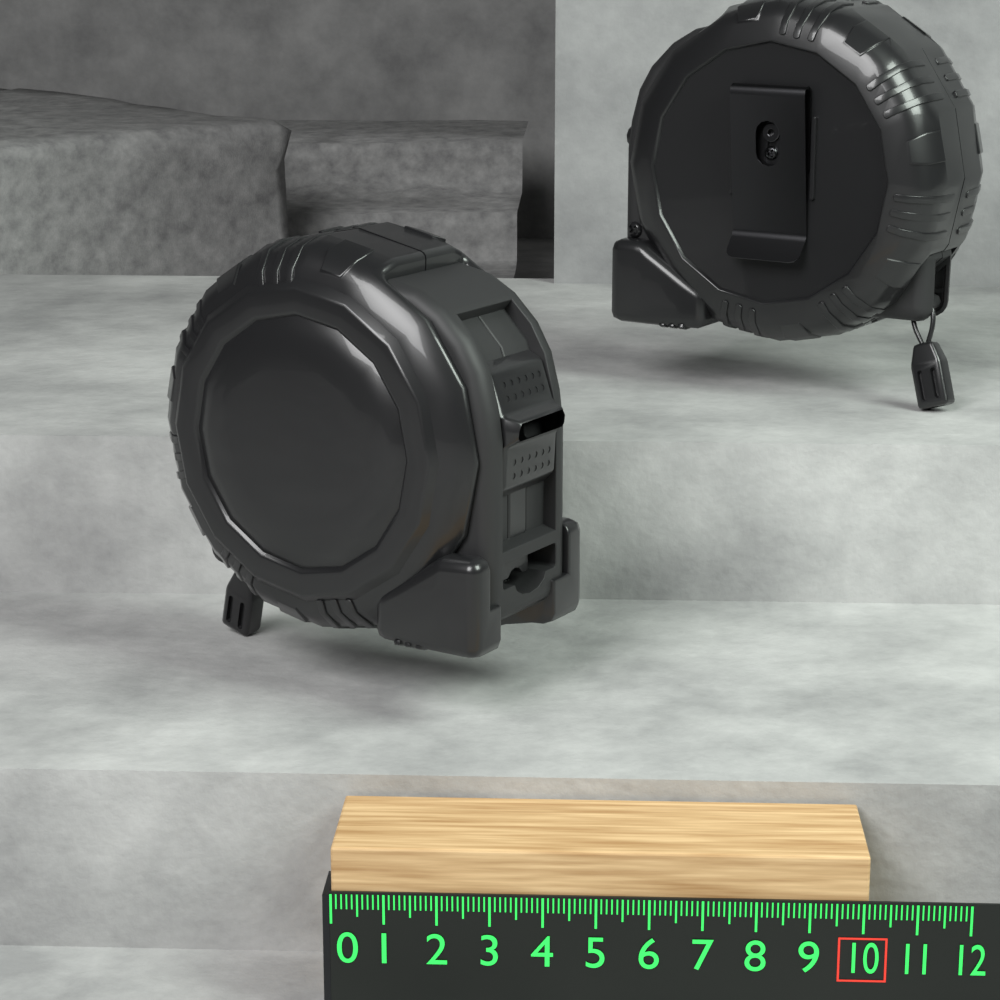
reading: 10.1 (no unit)
